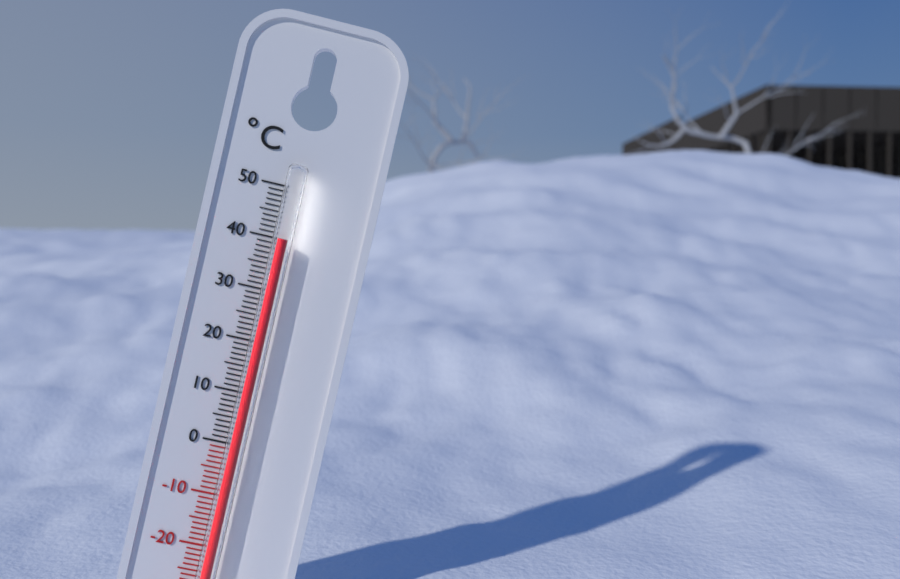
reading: 40 °C
